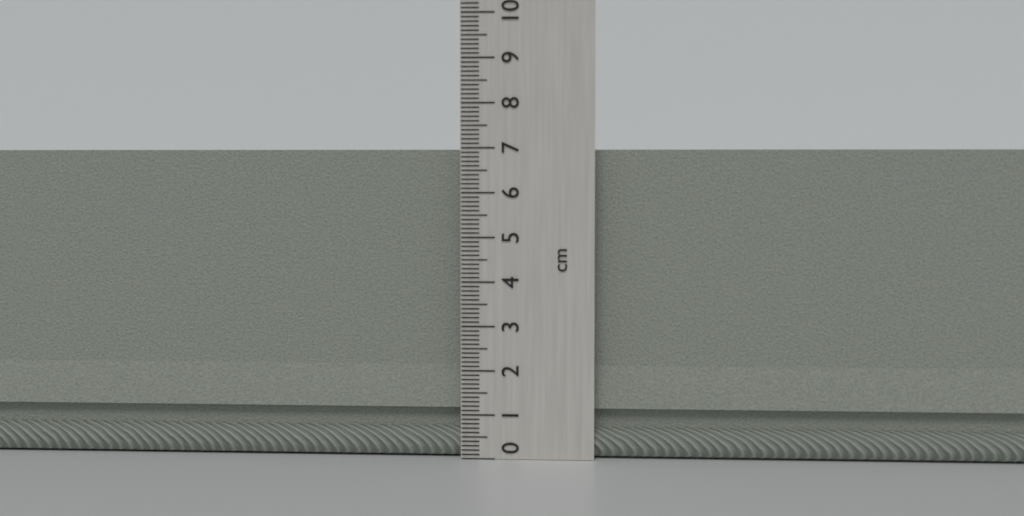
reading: 7.0 cm
